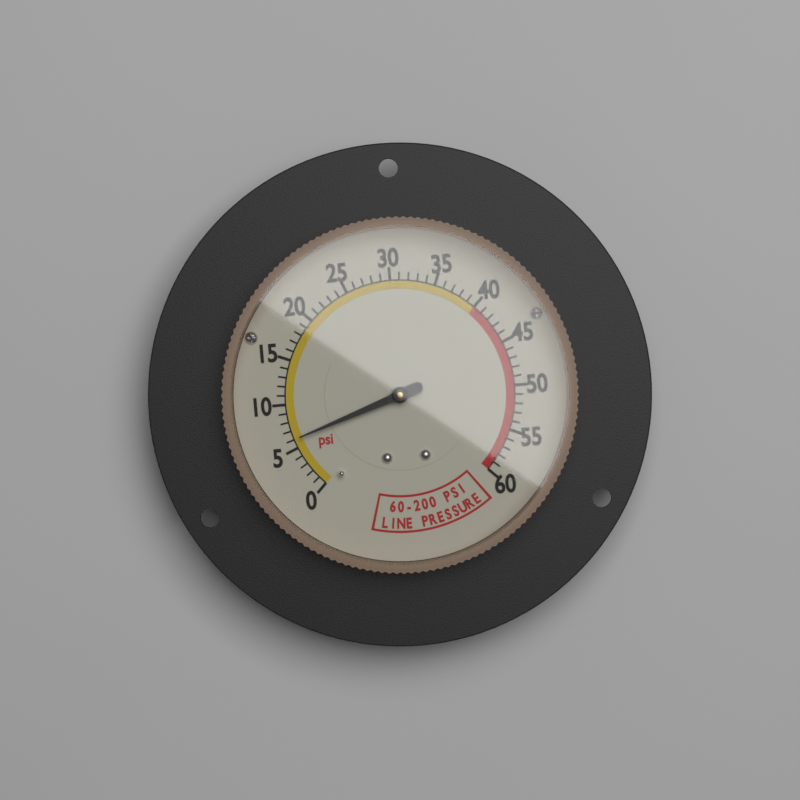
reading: 6 psi
